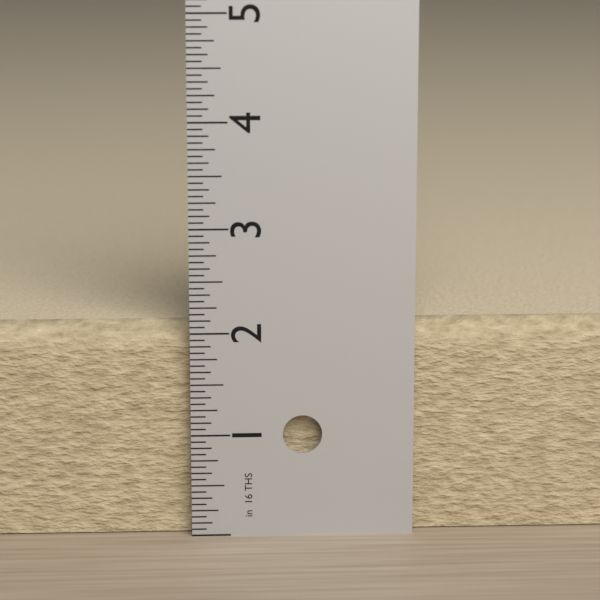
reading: 2.0625 in
